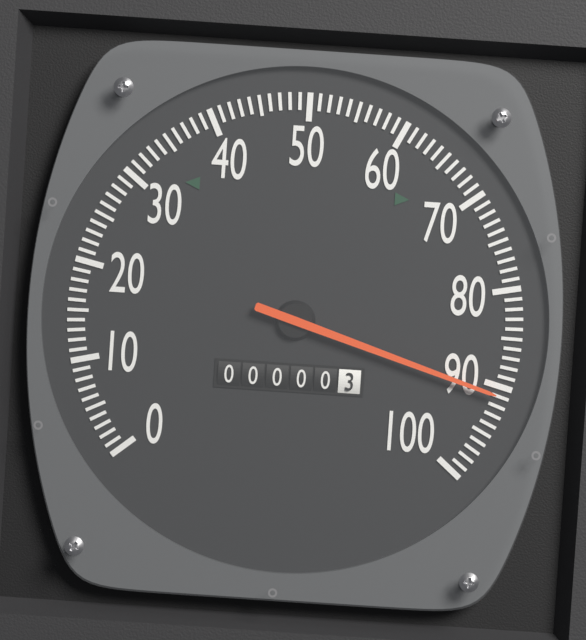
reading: 91 (no unit)
